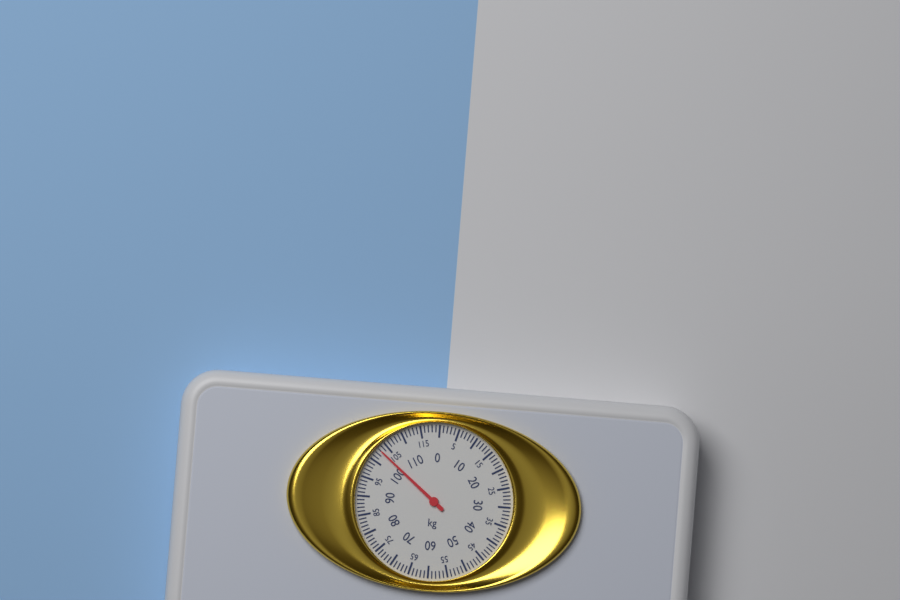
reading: 103 kg
